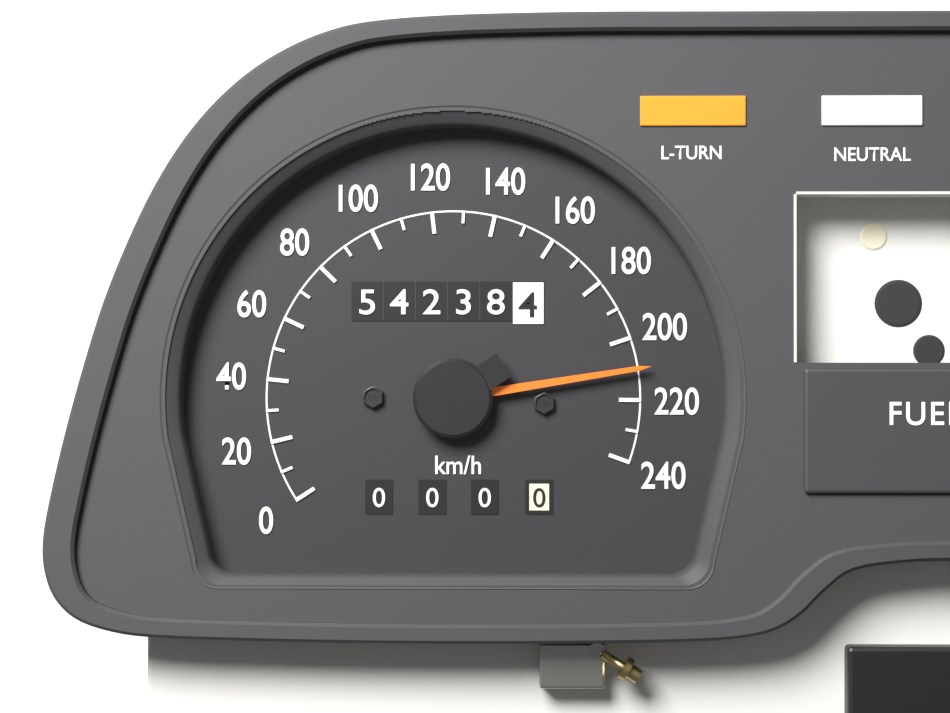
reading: 210 km/h
